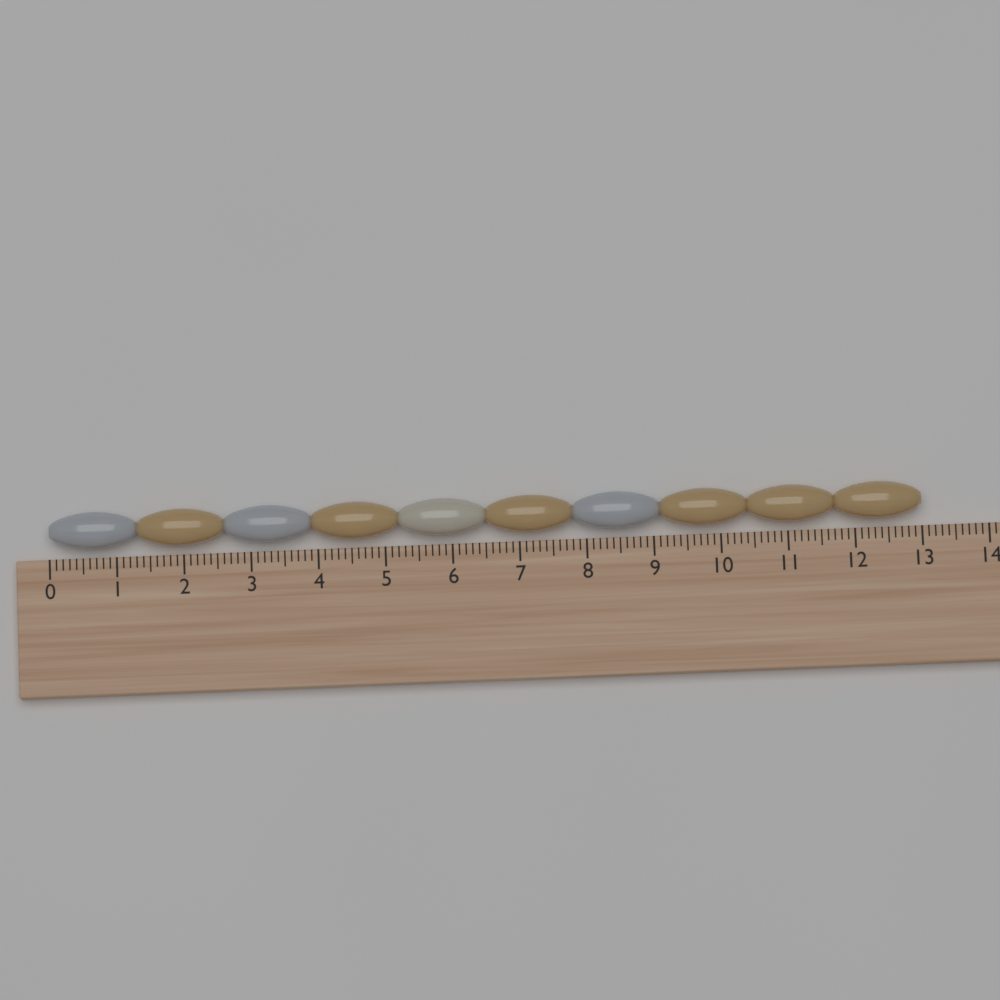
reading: 13.0 (no unit)
